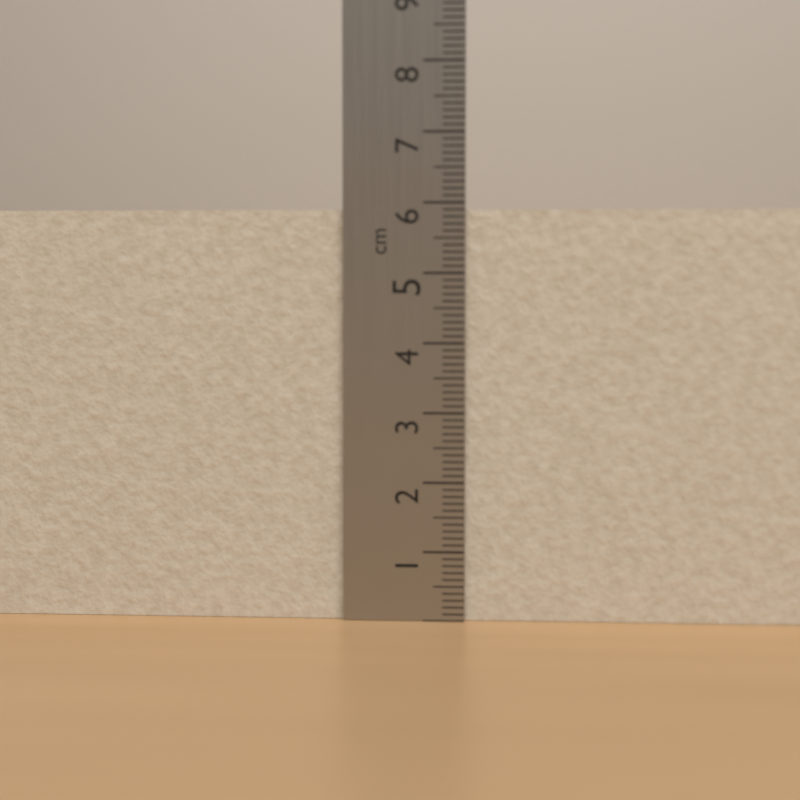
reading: 5.9 cm
